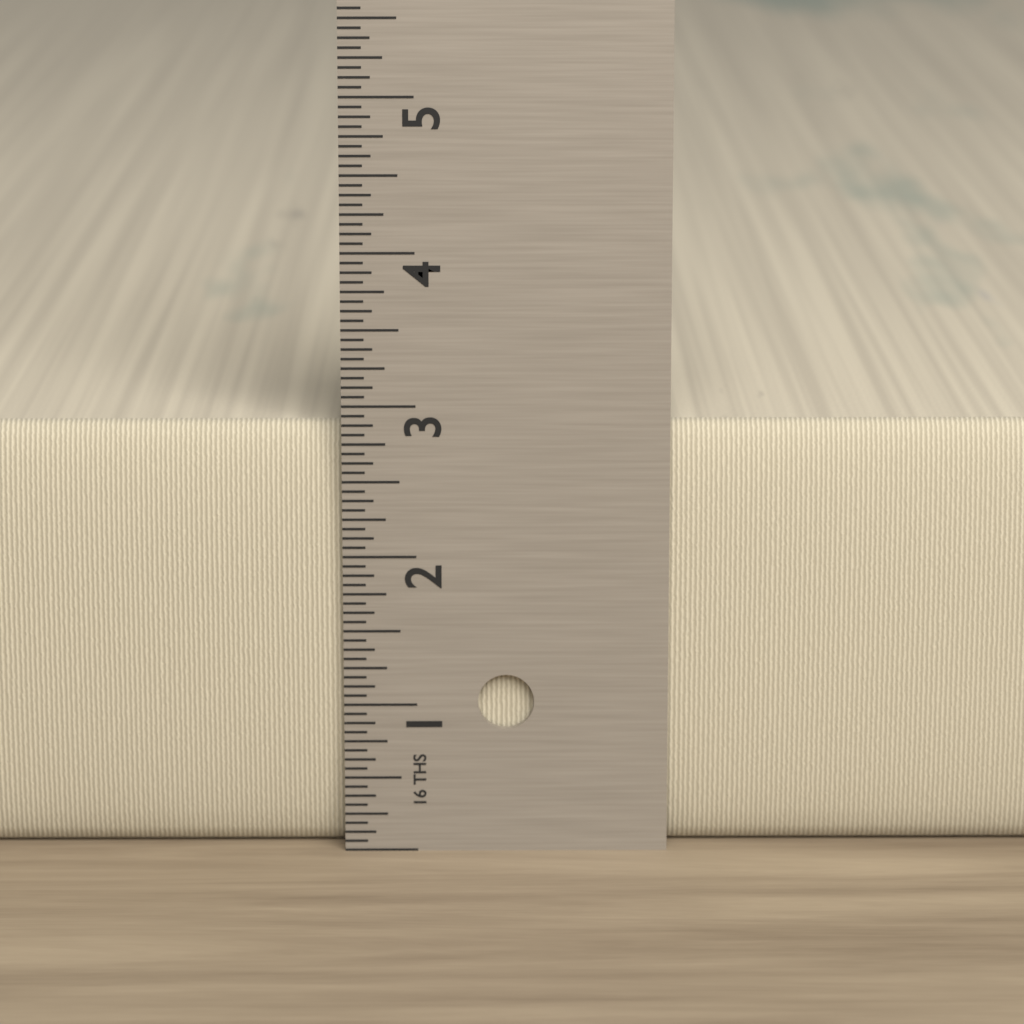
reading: 2.8750 in
